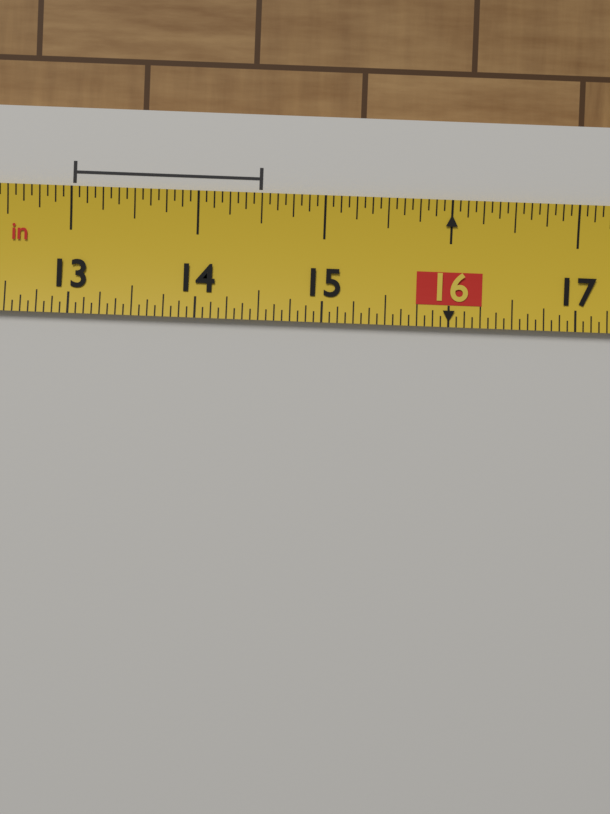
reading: 14.5000 in
